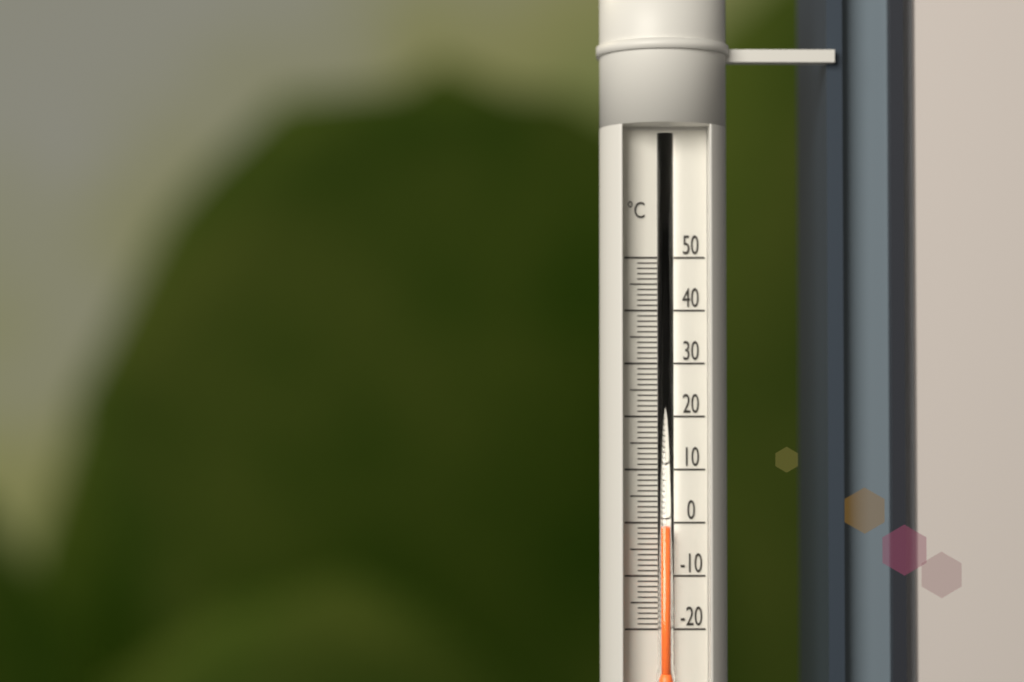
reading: -1 °C
